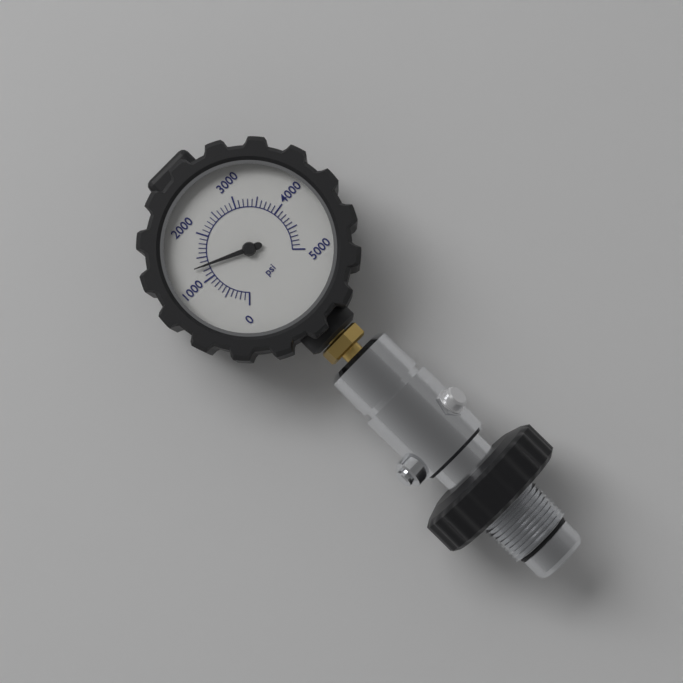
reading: 1300 psi
